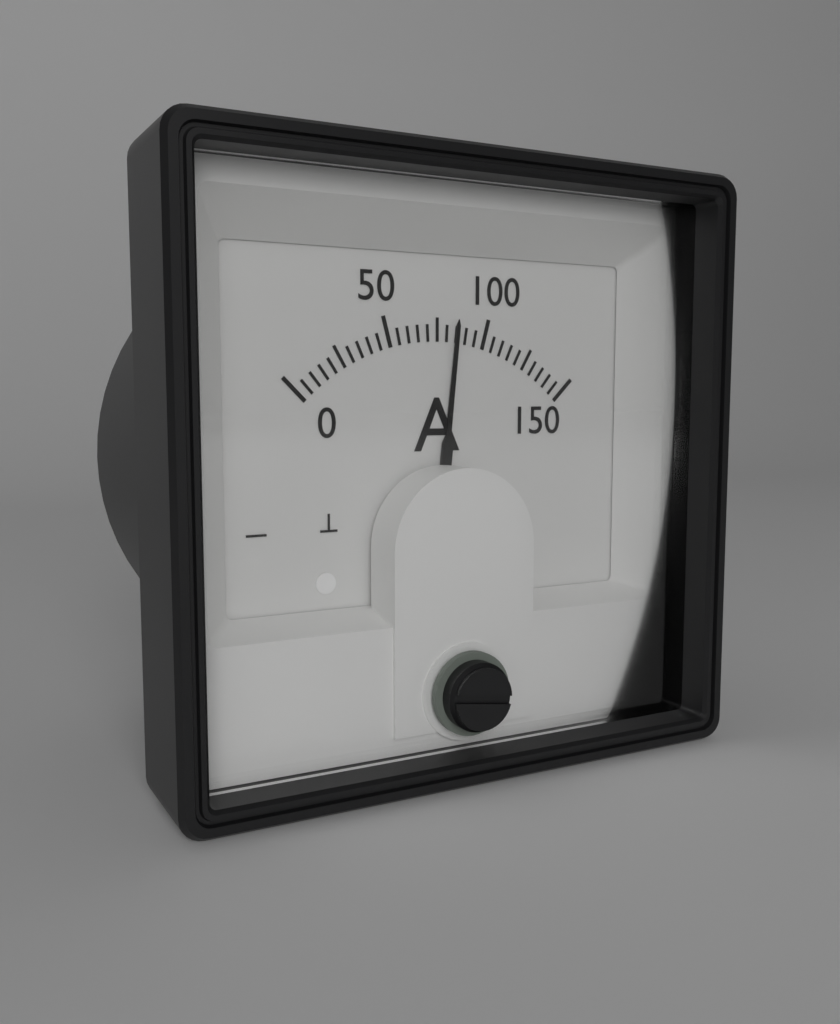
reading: 85 A
